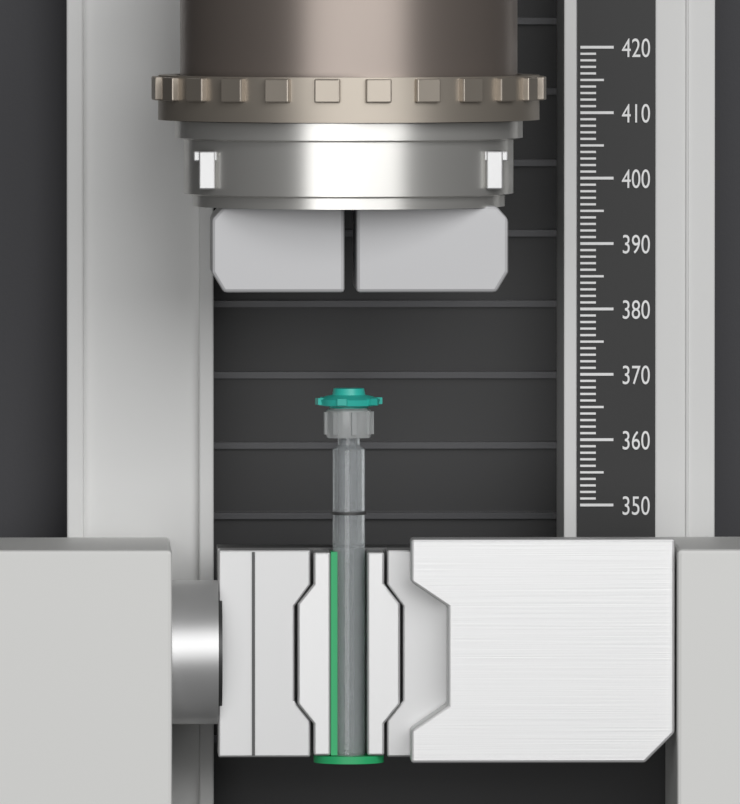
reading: 369 (no unit)
